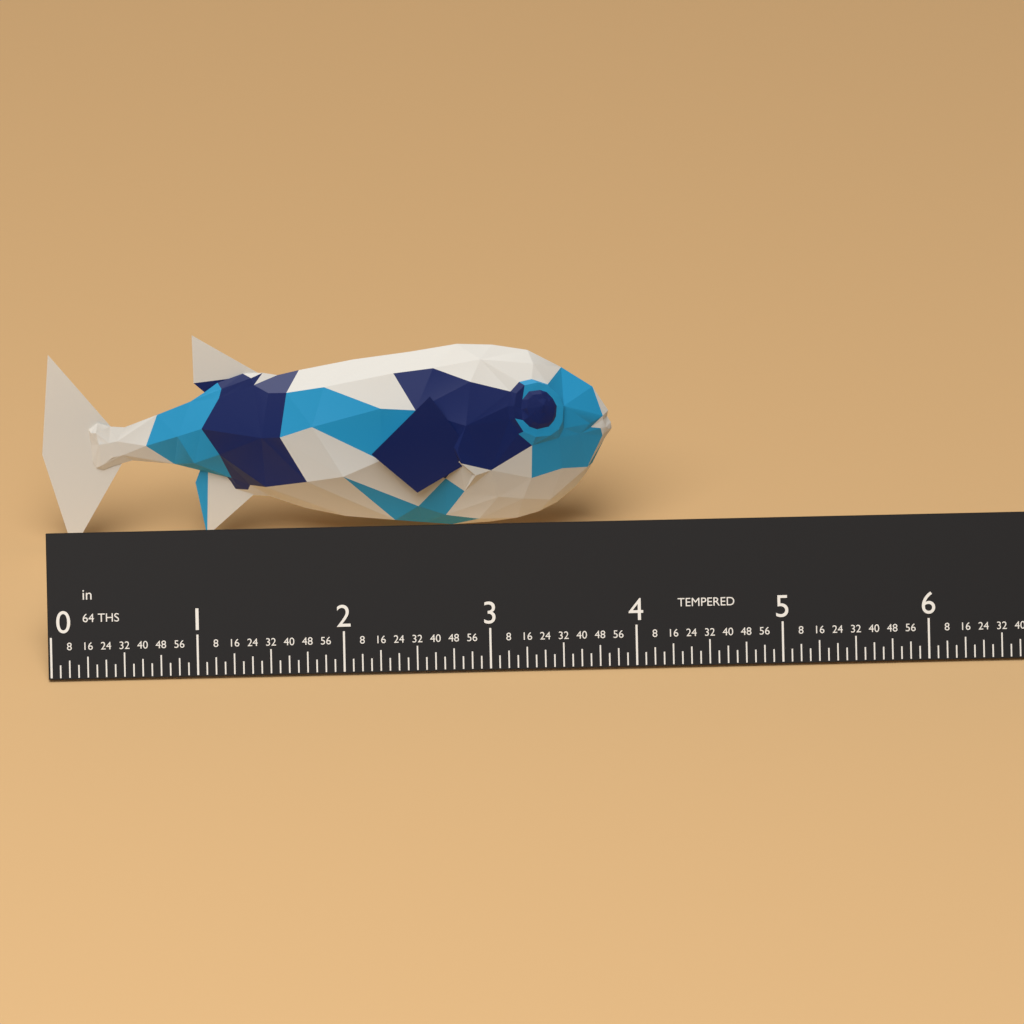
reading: 3.9375 in
